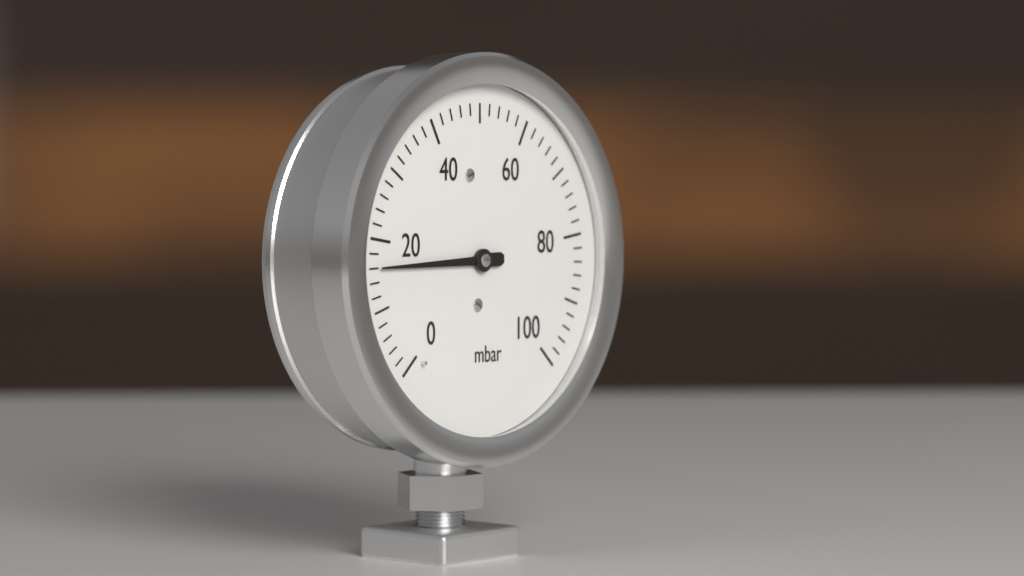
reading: 16 mbar
